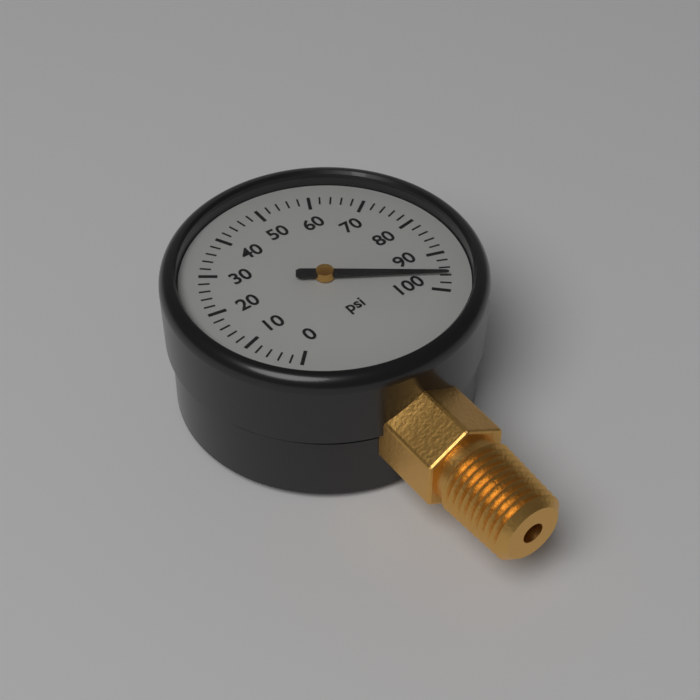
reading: 96 psi
